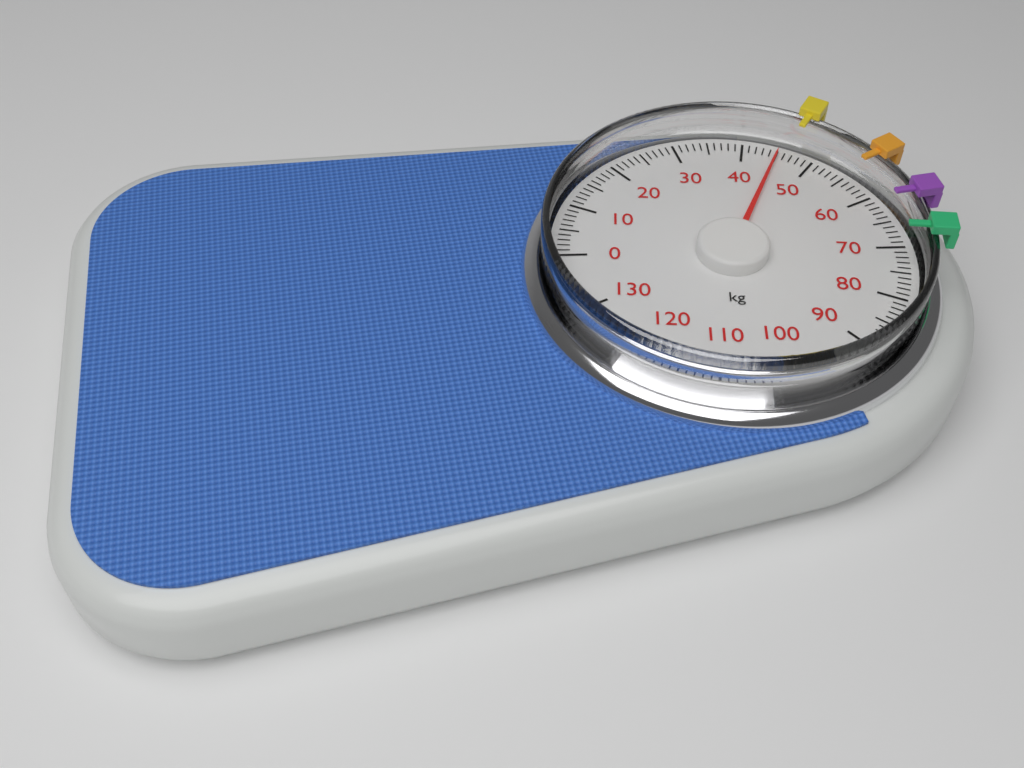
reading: 45 kg
